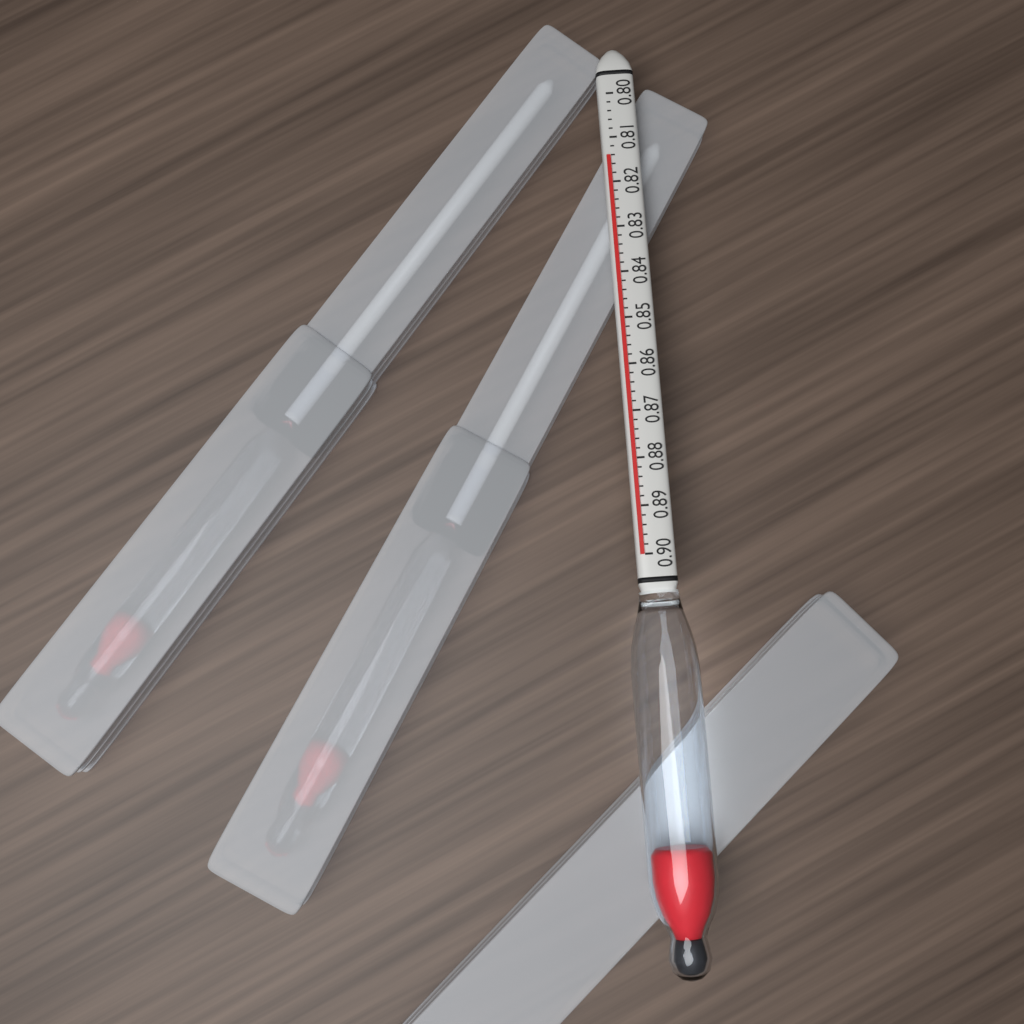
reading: 0.814 (no unit)
